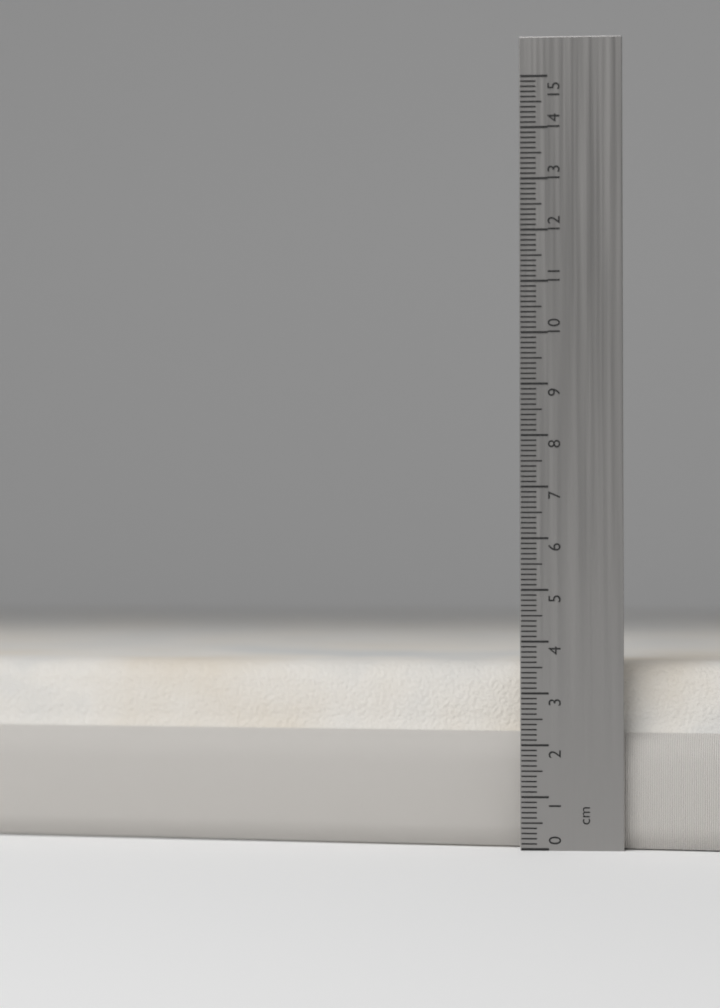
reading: 3.6 cm
